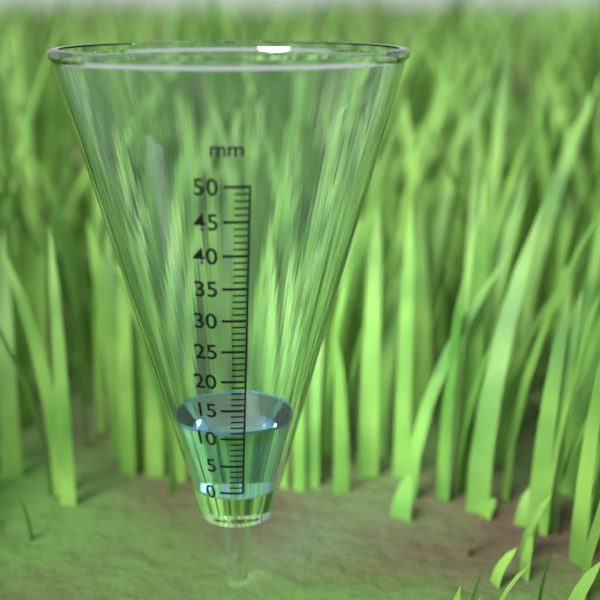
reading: 11 mm
